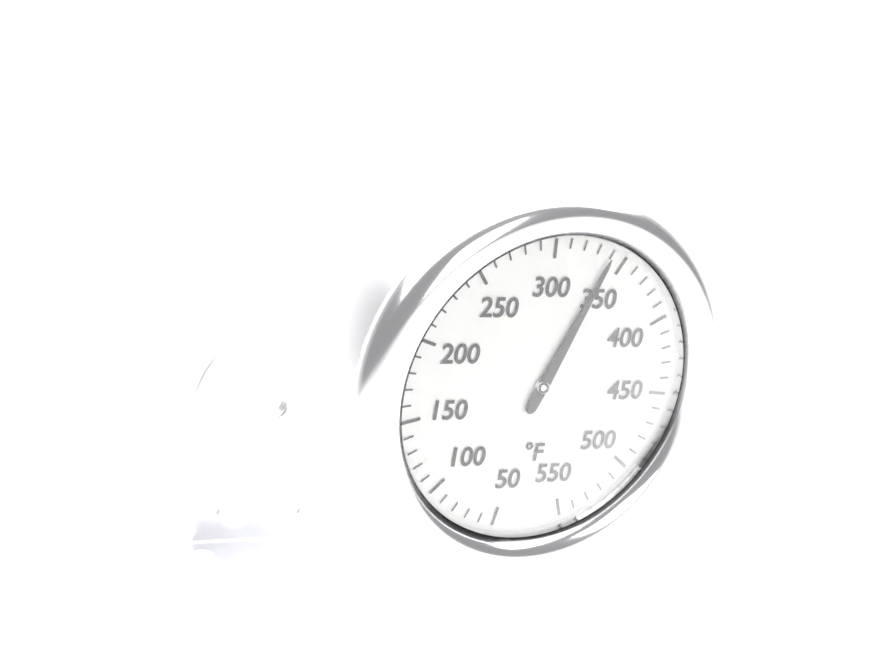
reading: 340 °F
